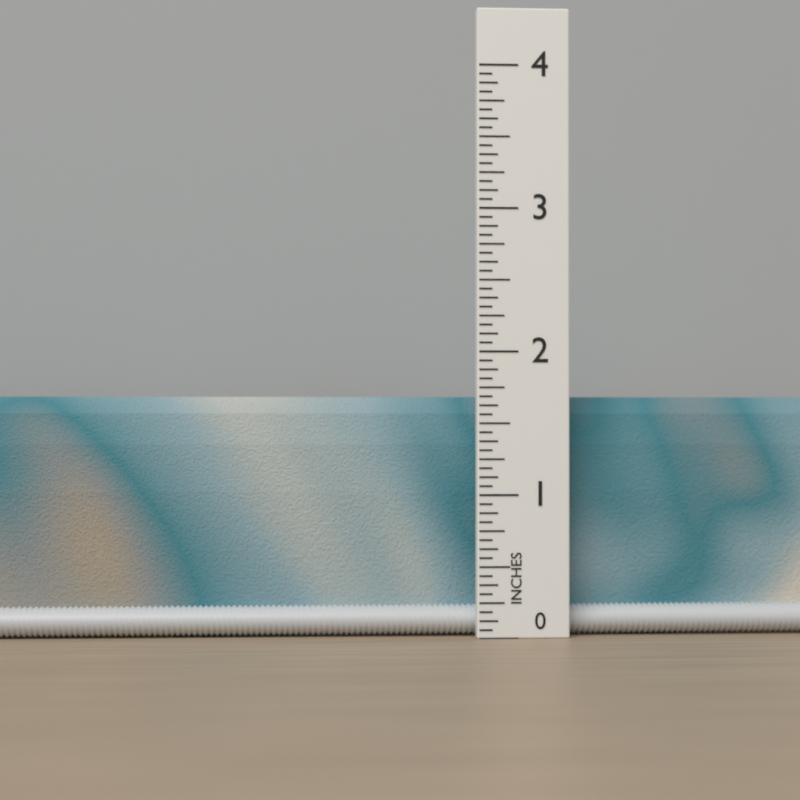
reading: 1.6875 in
